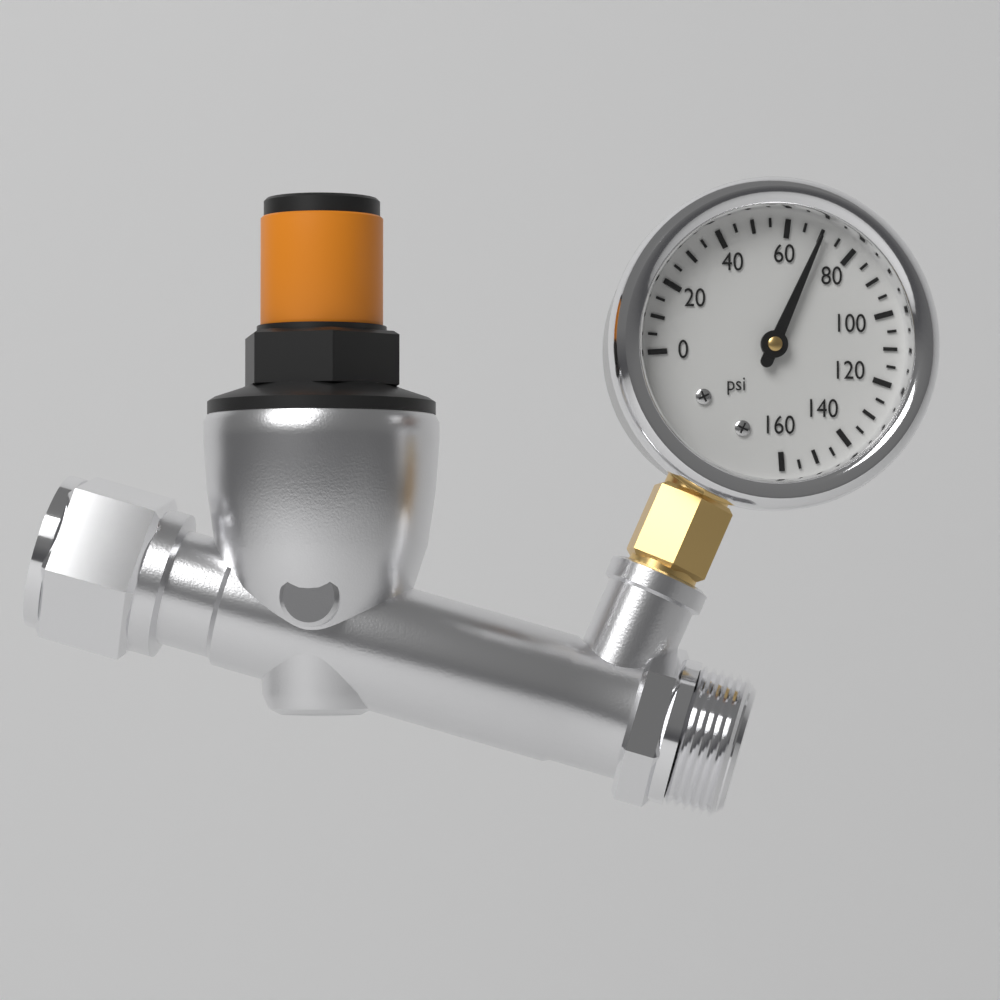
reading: 70 psi
